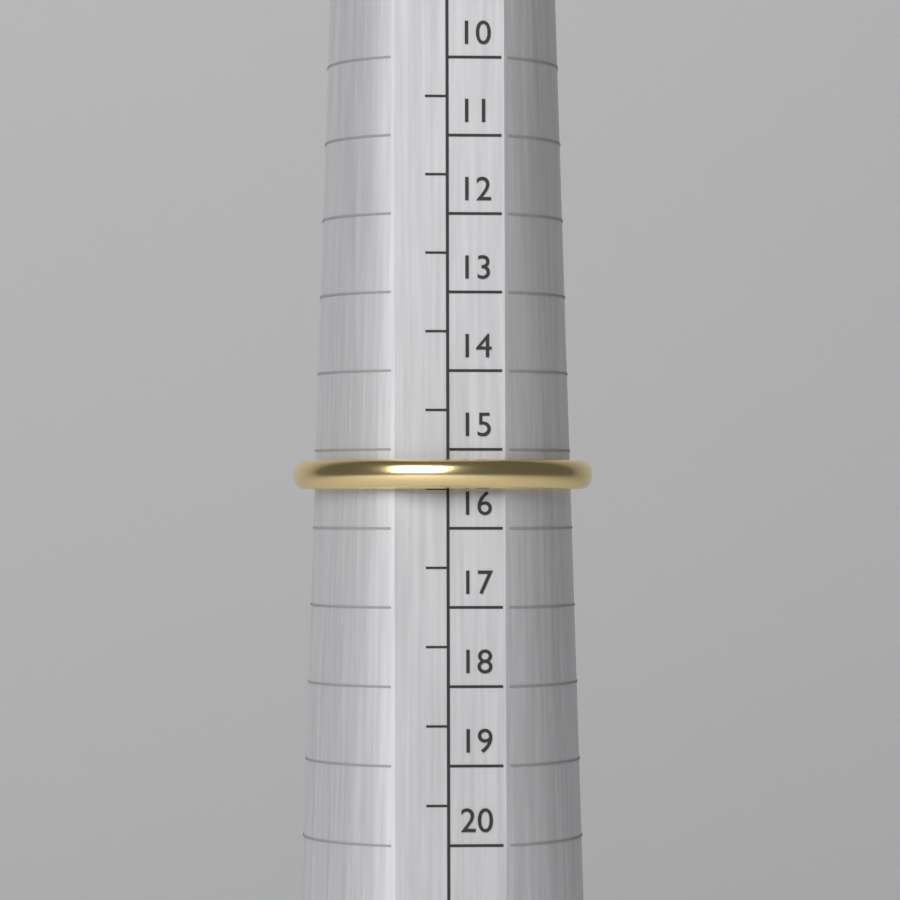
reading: 15.5 (no unit)
